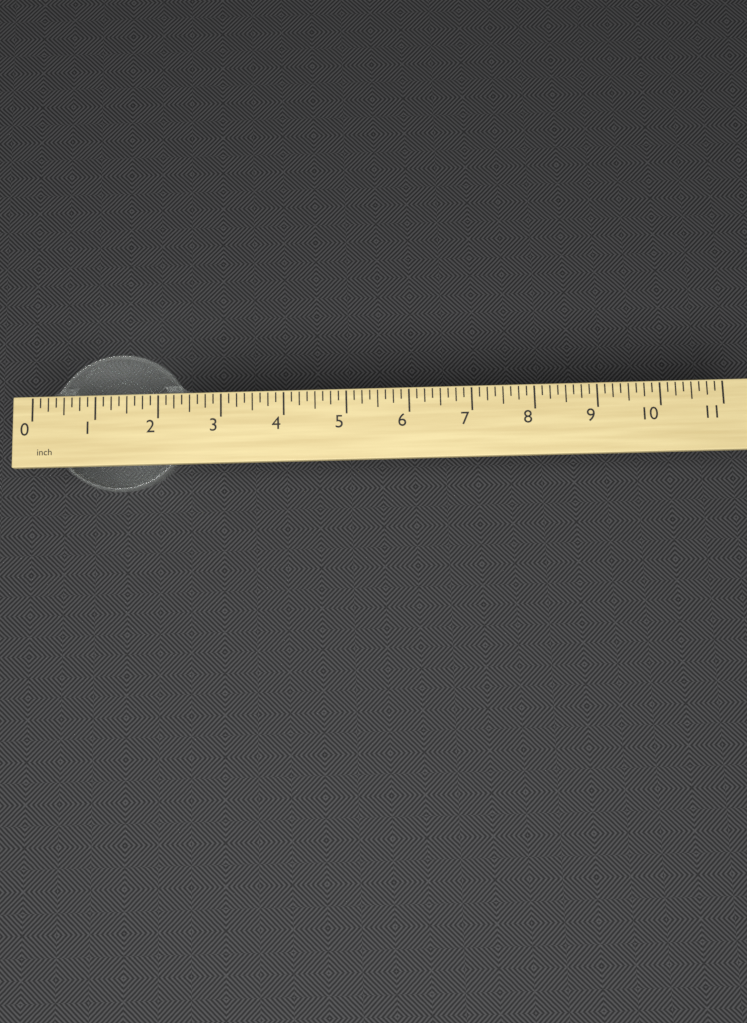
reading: 2.750 inch
